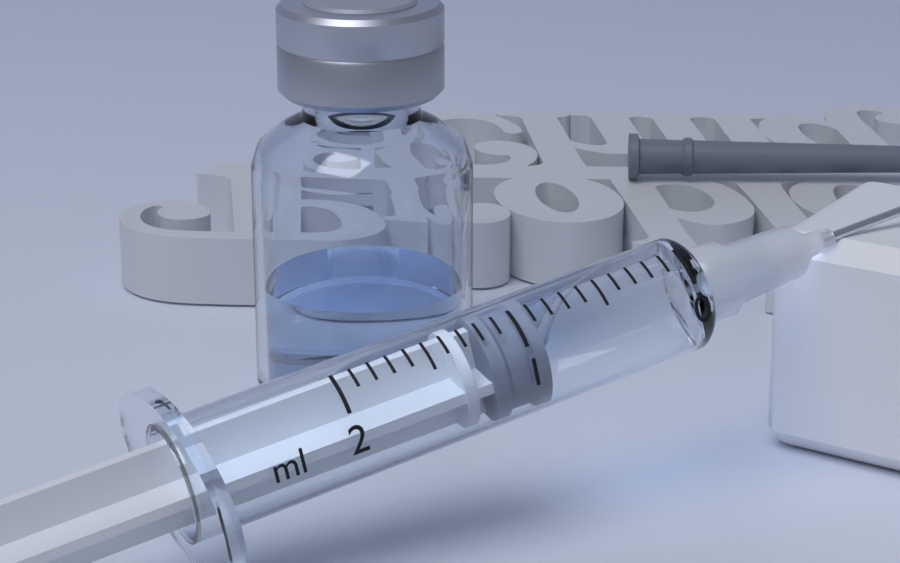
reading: 0.9 ml
